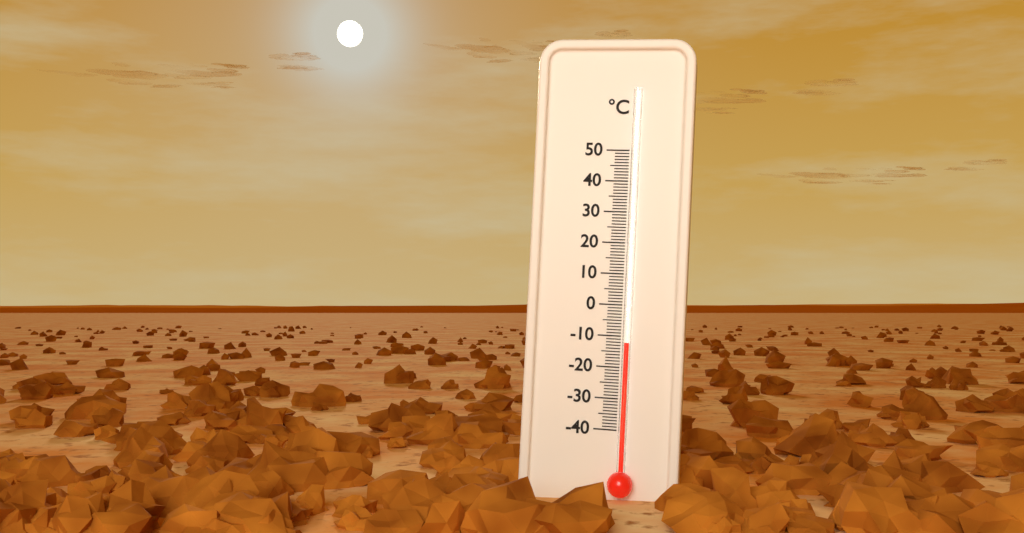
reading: -12 °C
